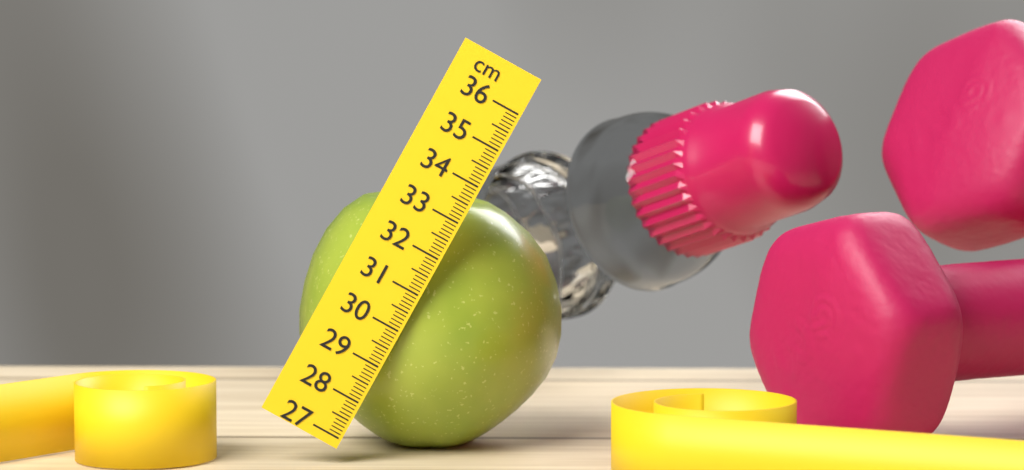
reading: 33.5 cm
